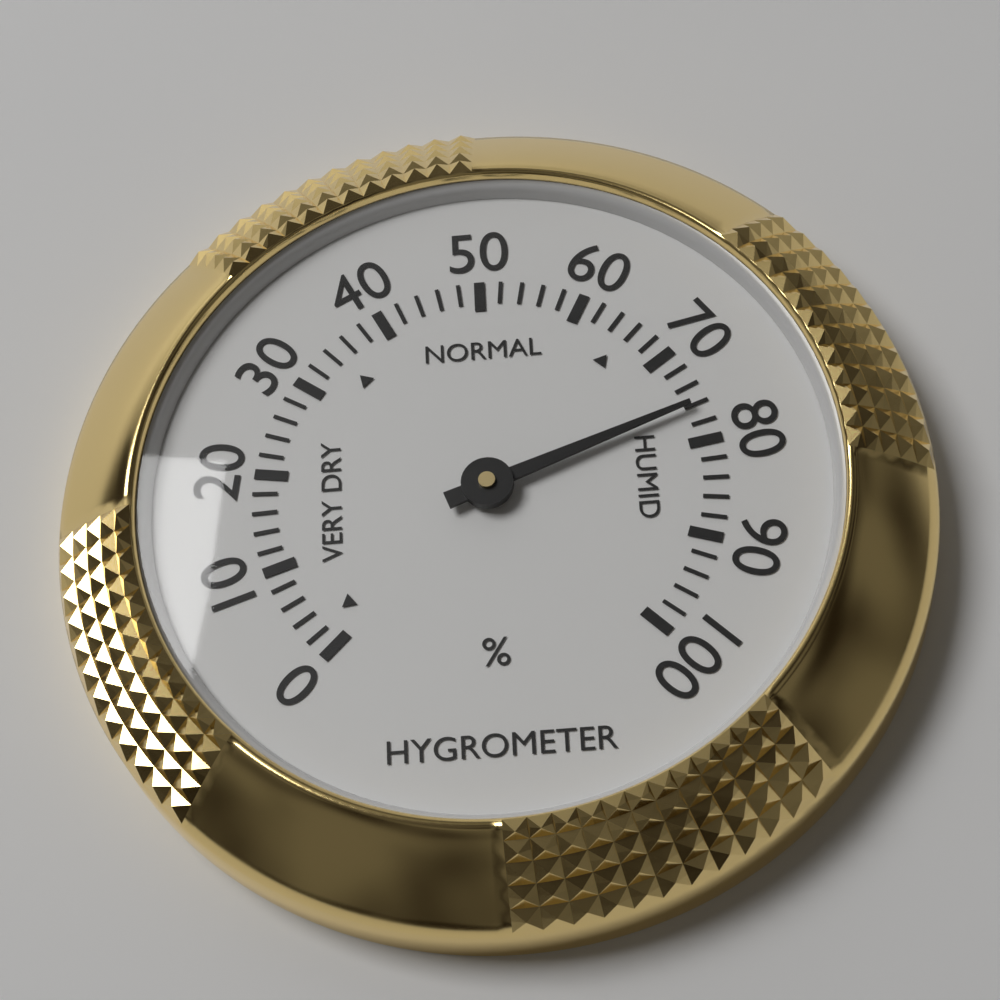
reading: 76 %
